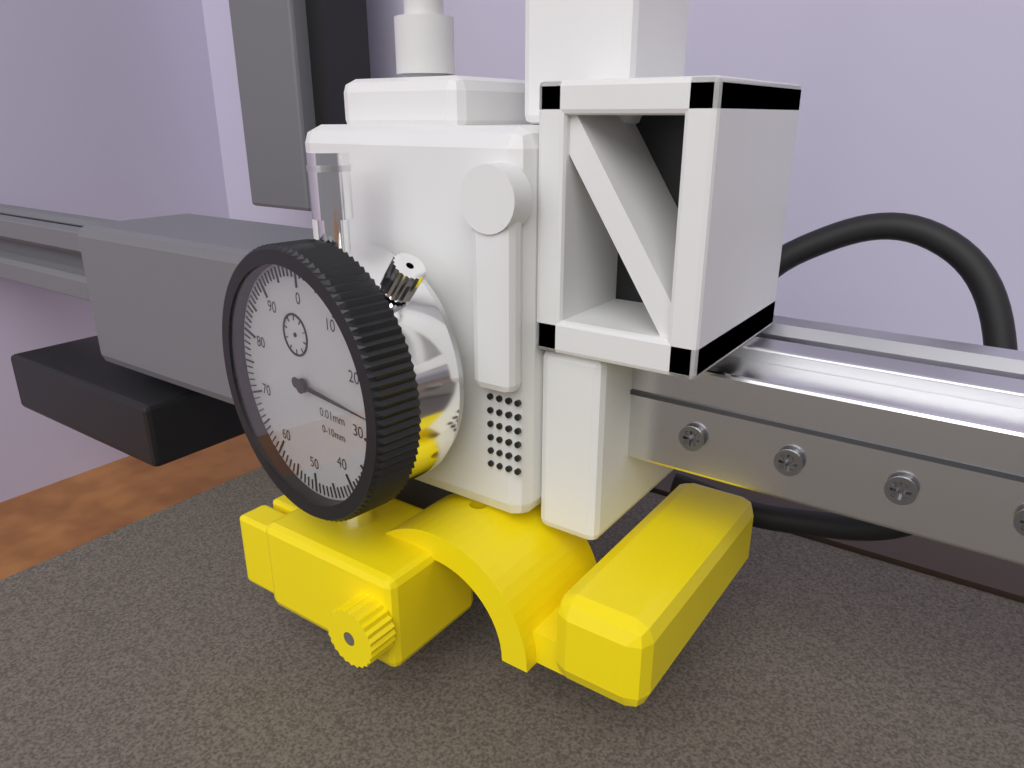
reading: 26 0.01mm
